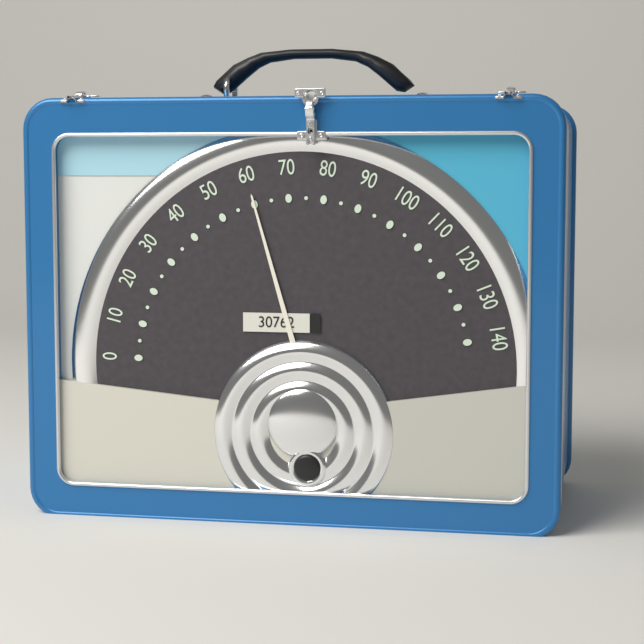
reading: 60 (no unit)
